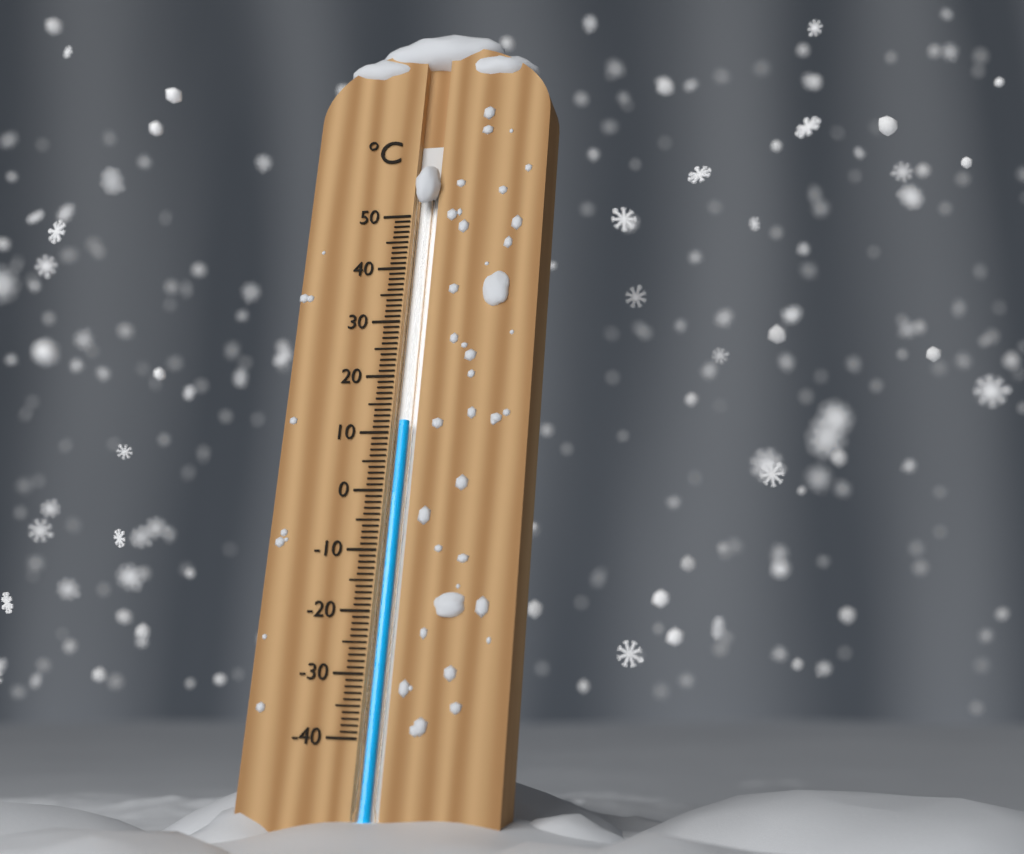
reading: 12 °C
